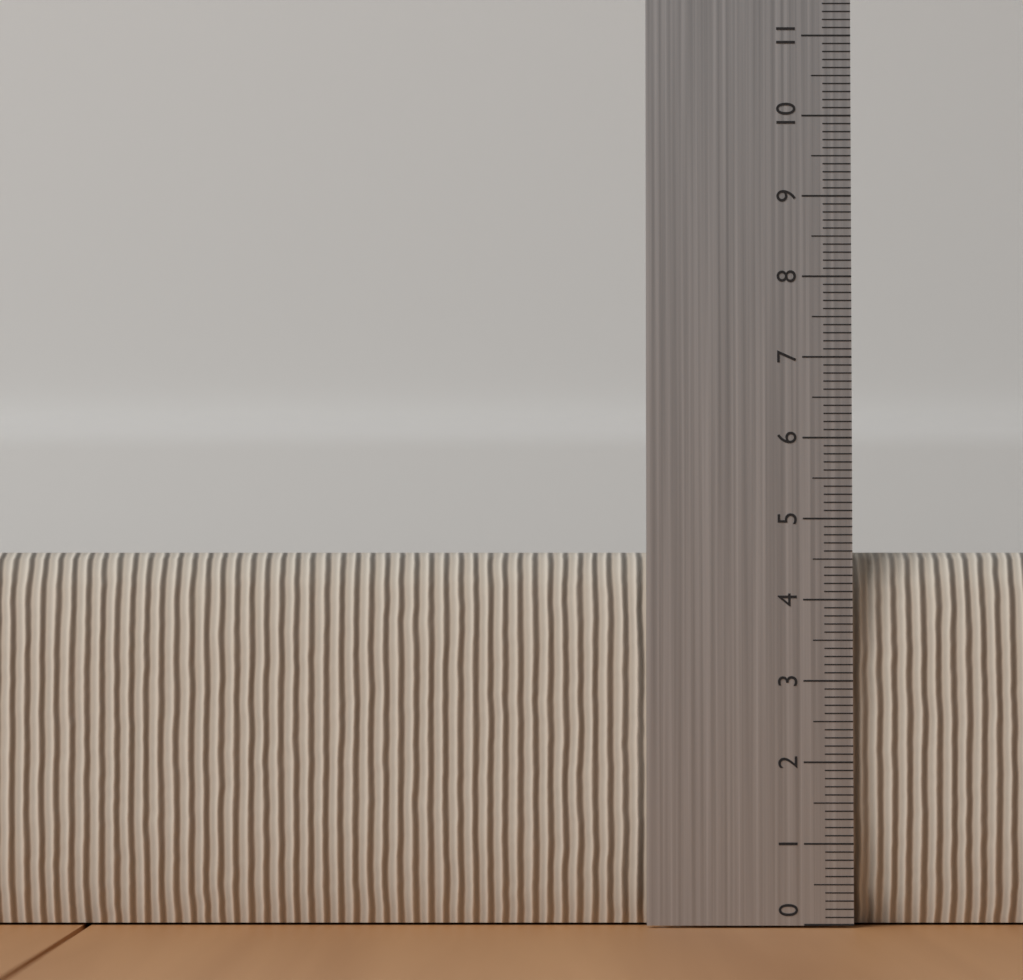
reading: 4.6 (no unit)
